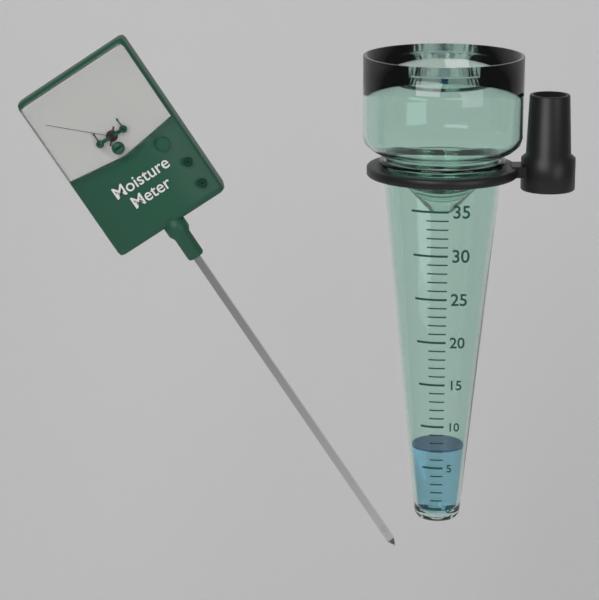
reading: 7 (no unit)
